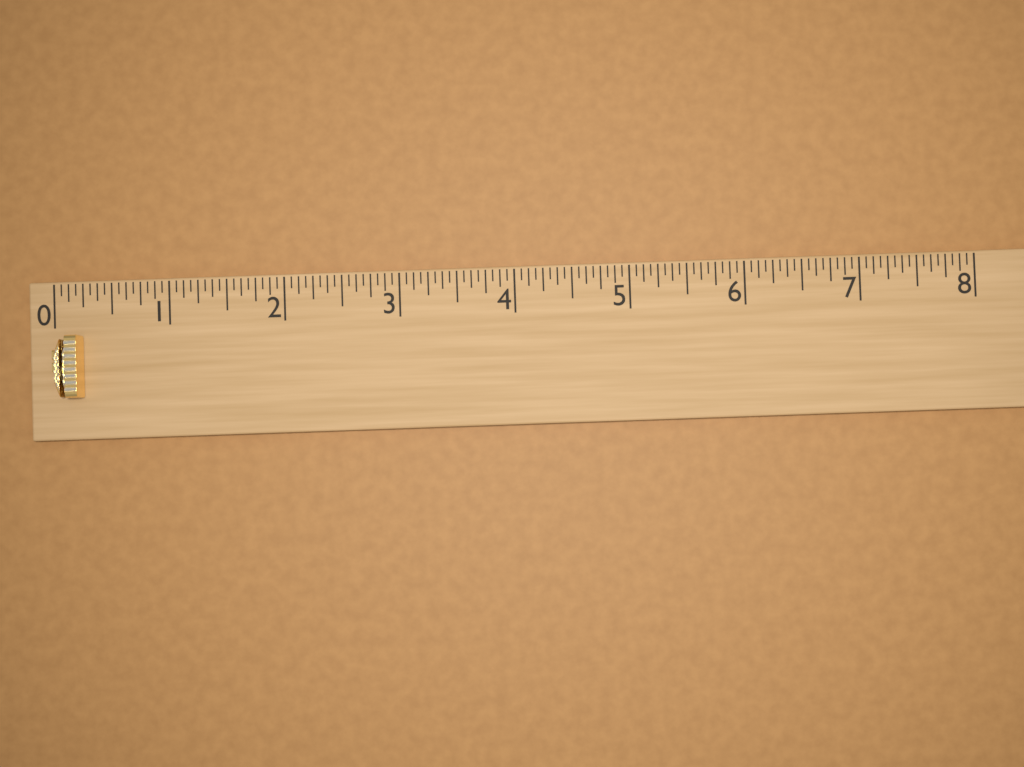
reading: 0.2500 (no unit)
